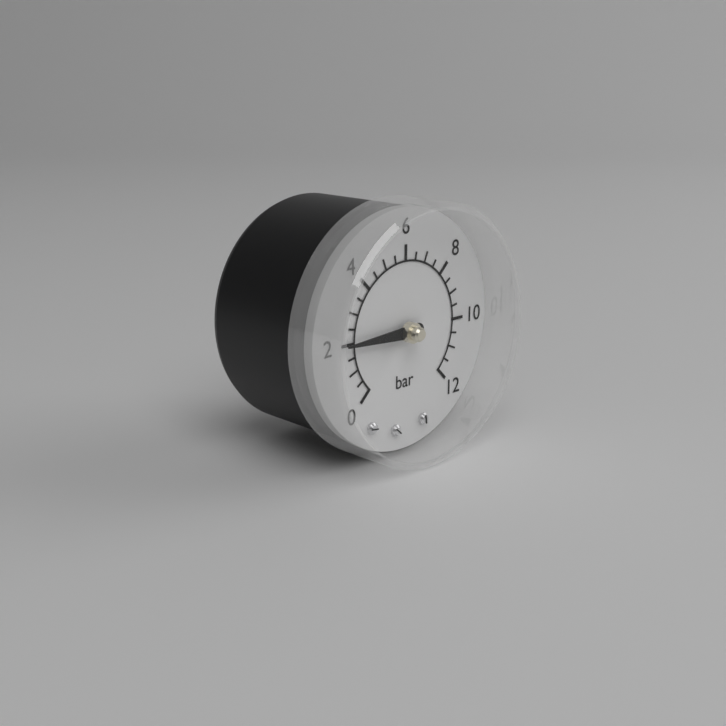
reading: 2.0 bar
